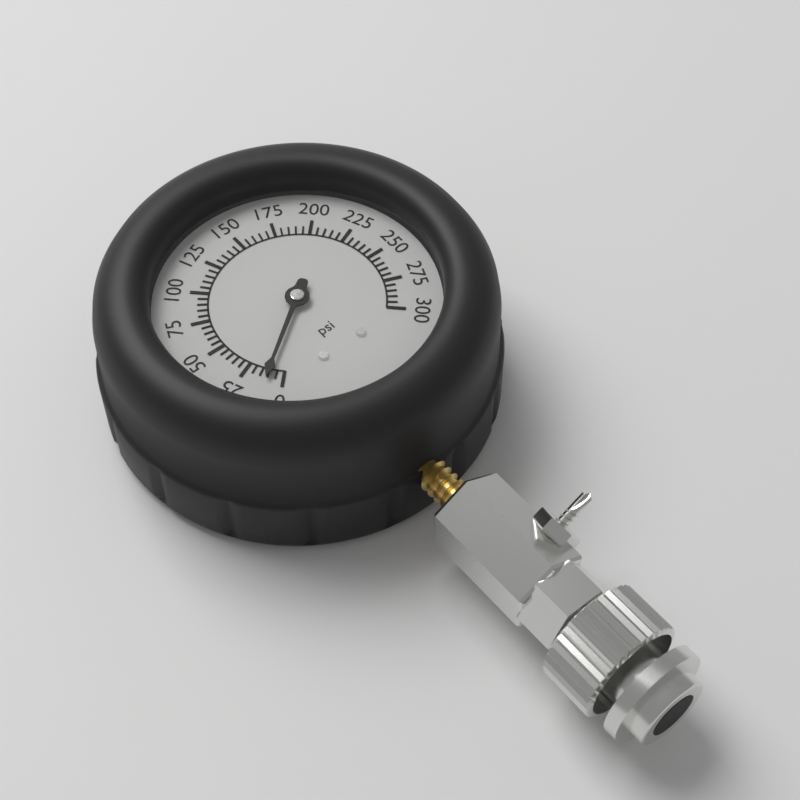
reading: 10 psi
